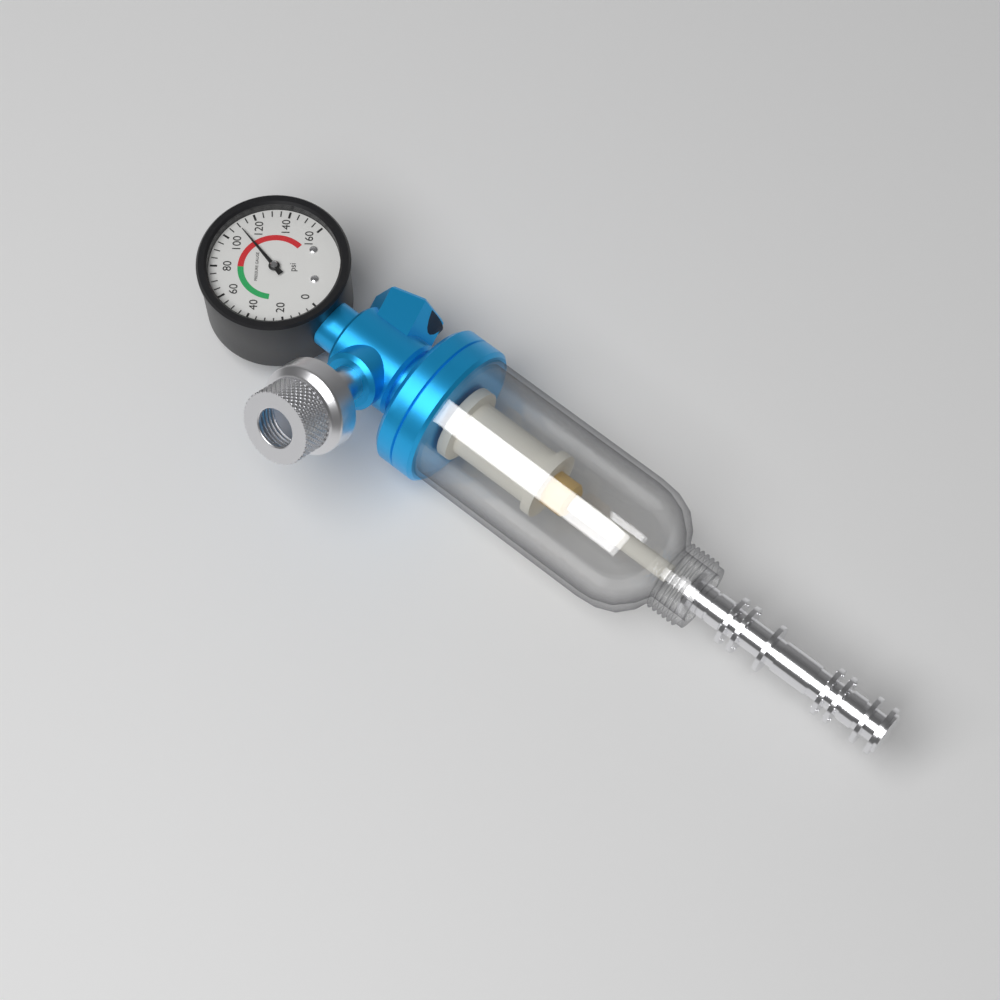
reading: 110 psi
